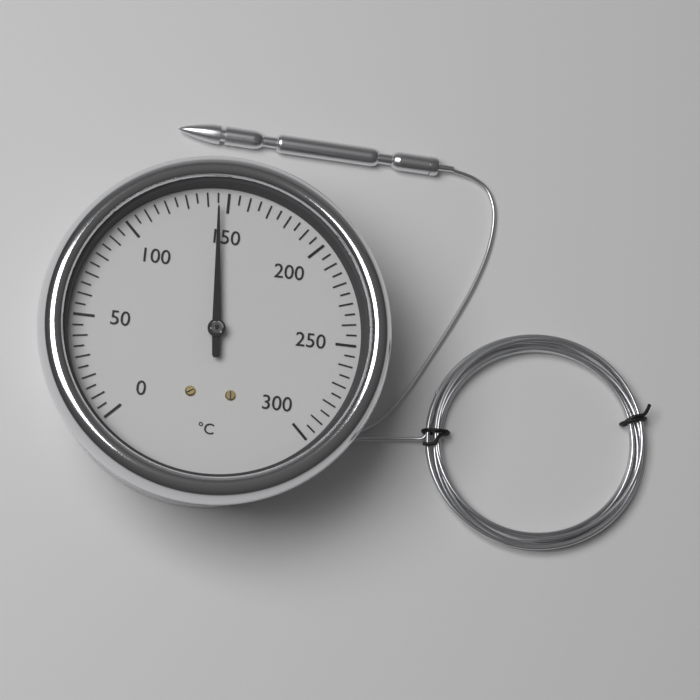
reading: 145 °C
